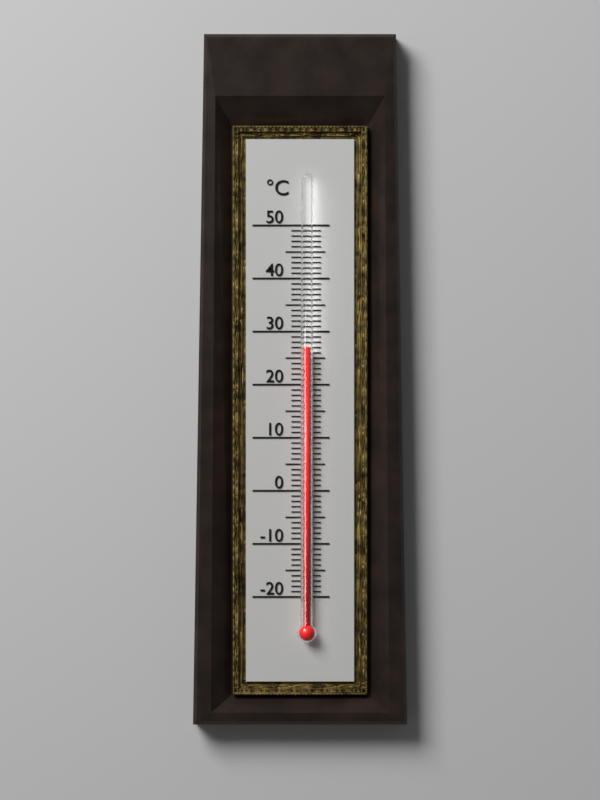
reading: 27 °C
